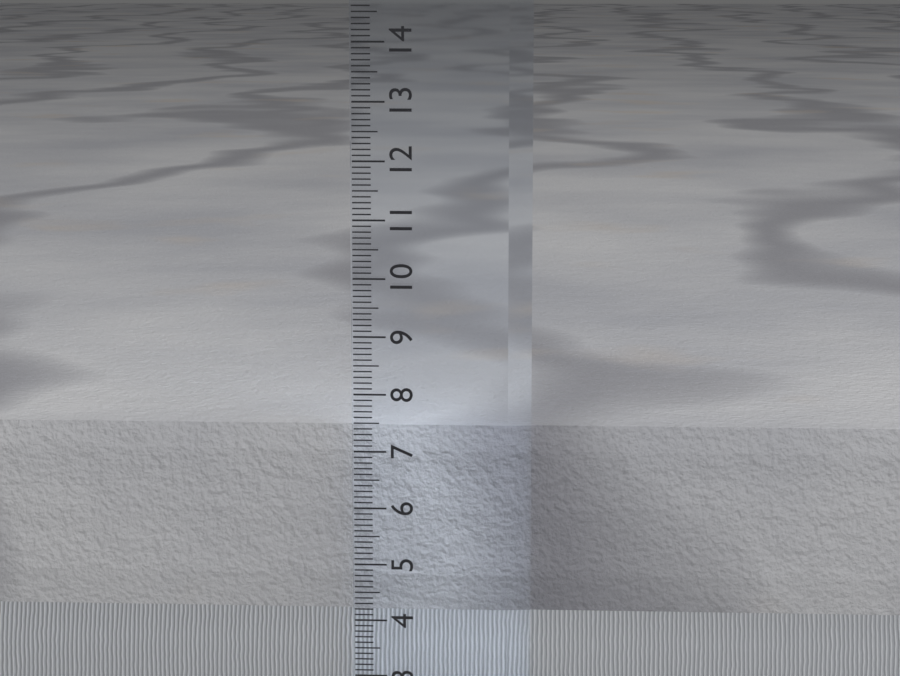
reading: 7.4 cm
